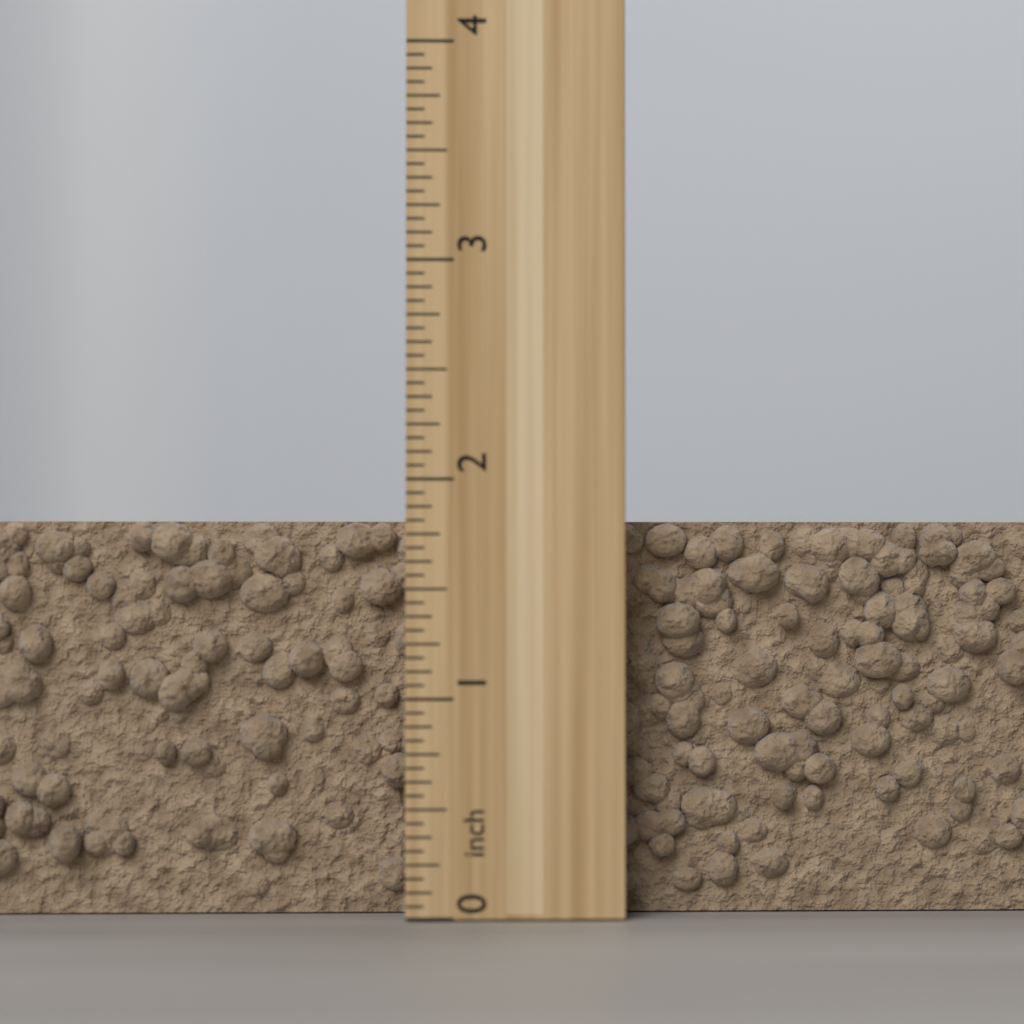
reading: 1.8125 inch
